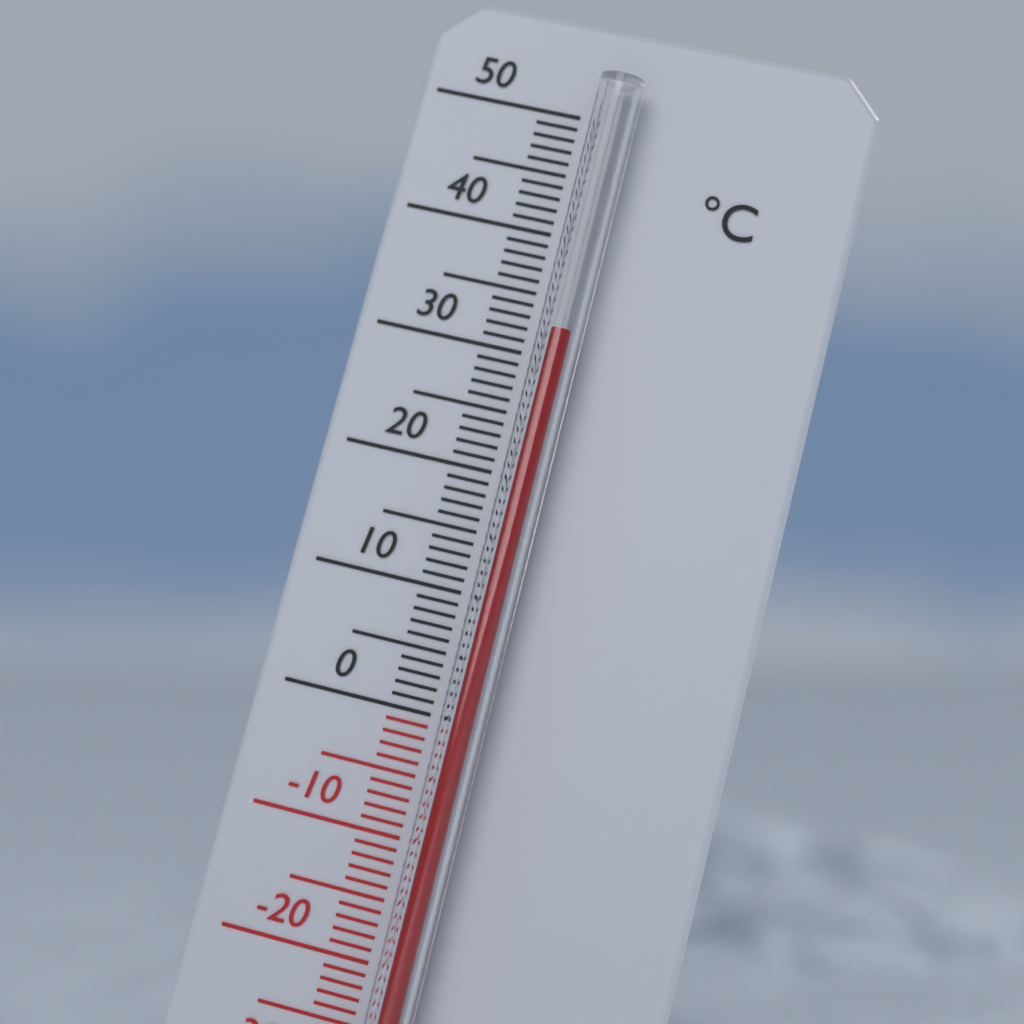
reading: 32 °C
